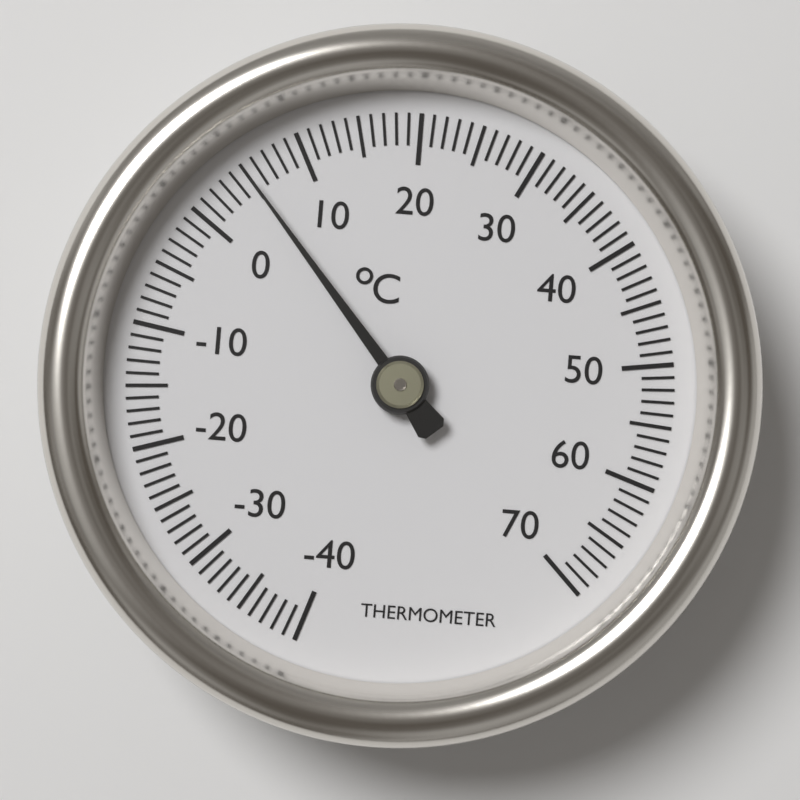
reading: 5 °C
